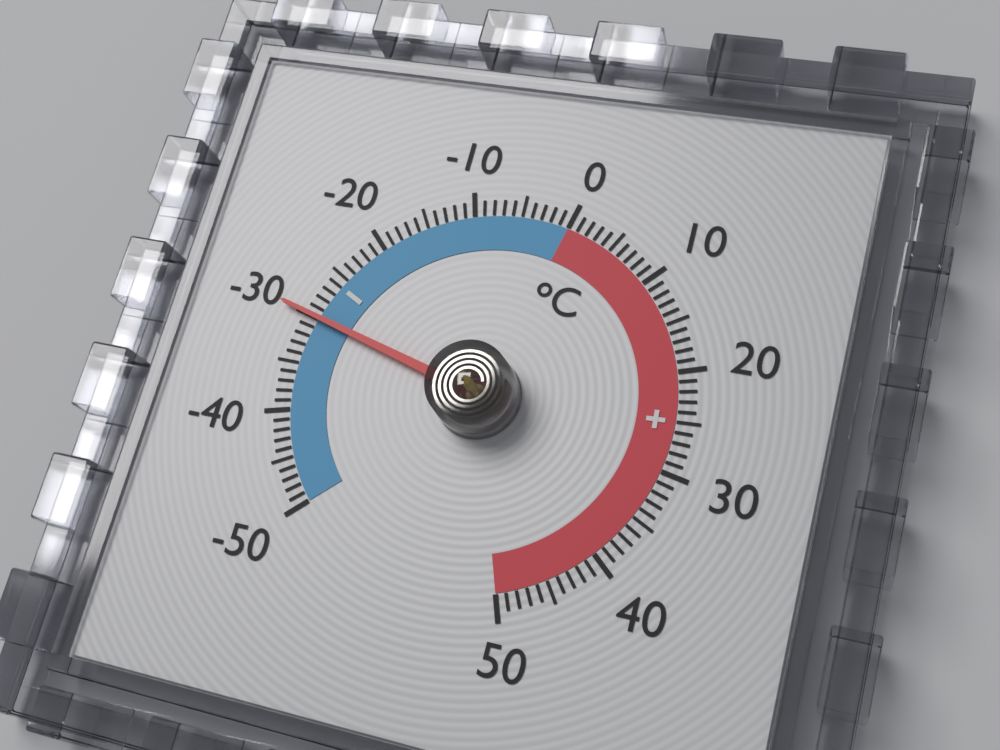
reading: -30 °C
